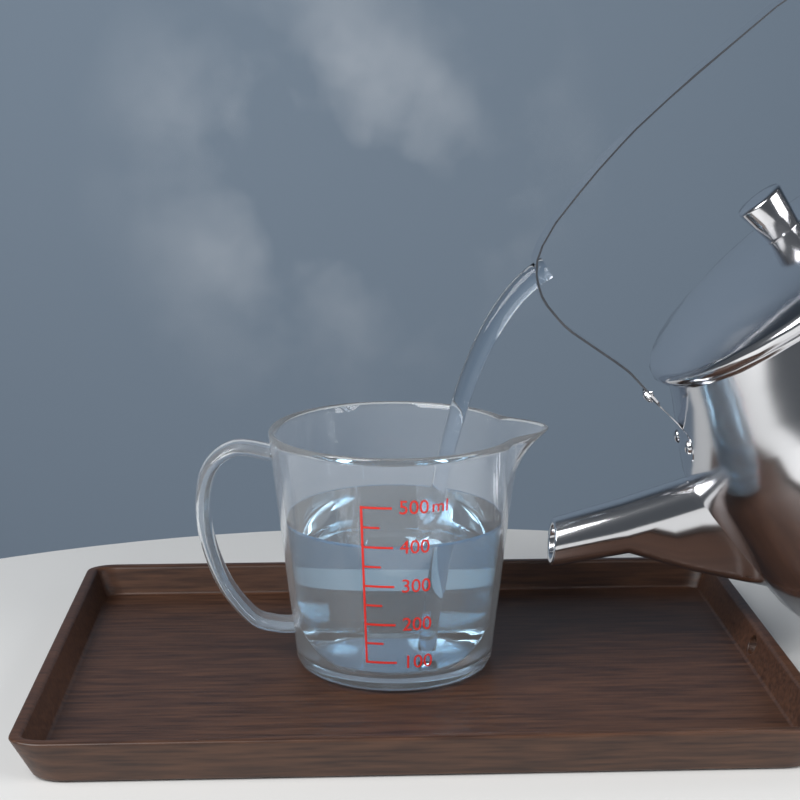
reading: 400 ml
